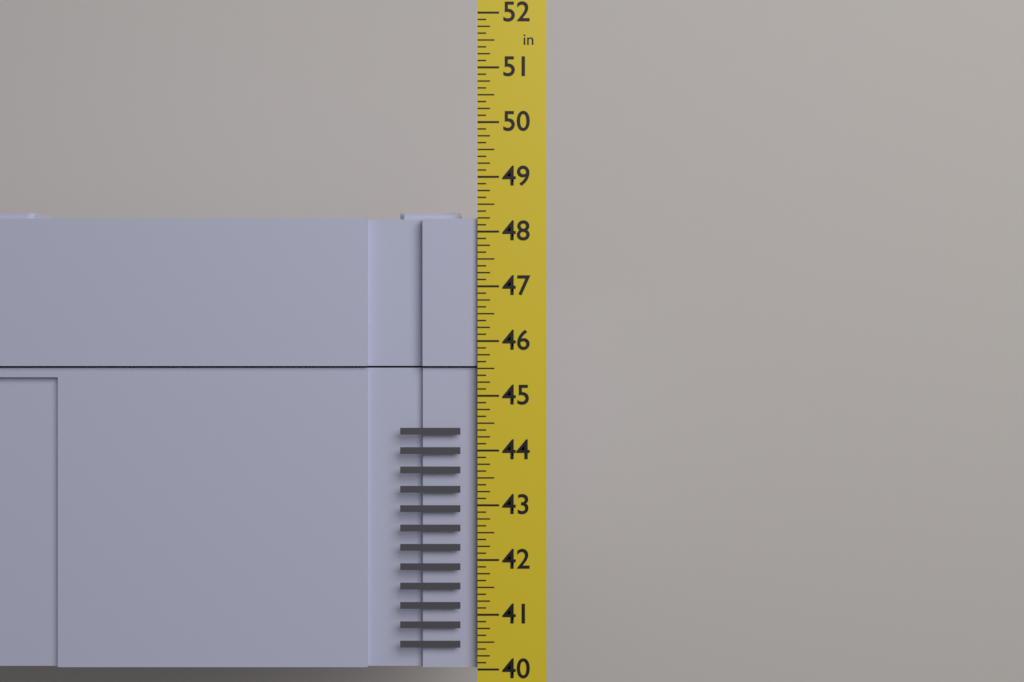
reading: 48.400 in
